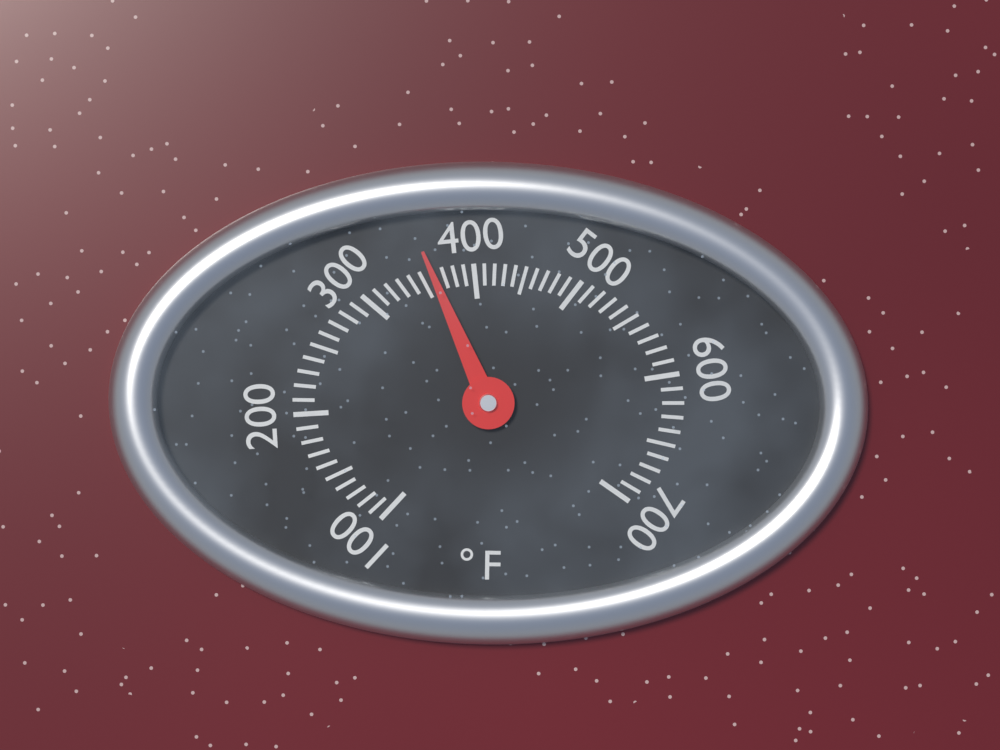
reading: 360 °F
